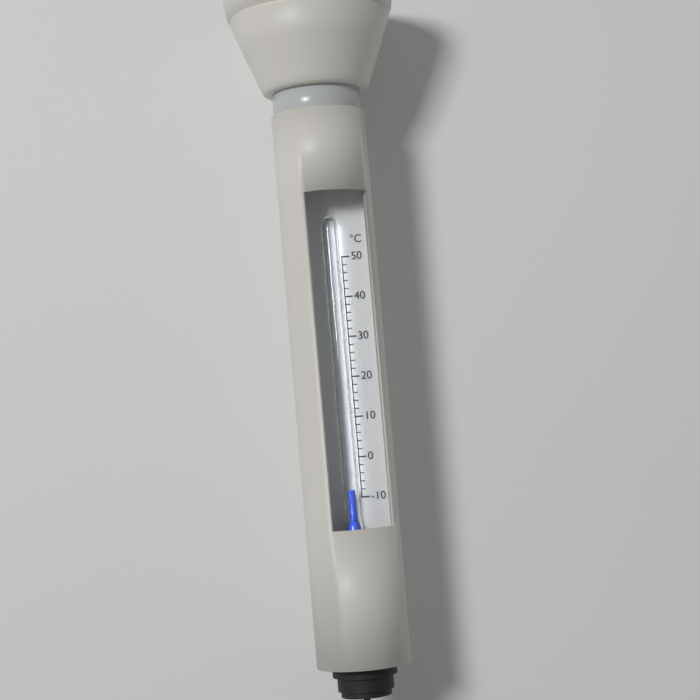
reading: -8 °C
